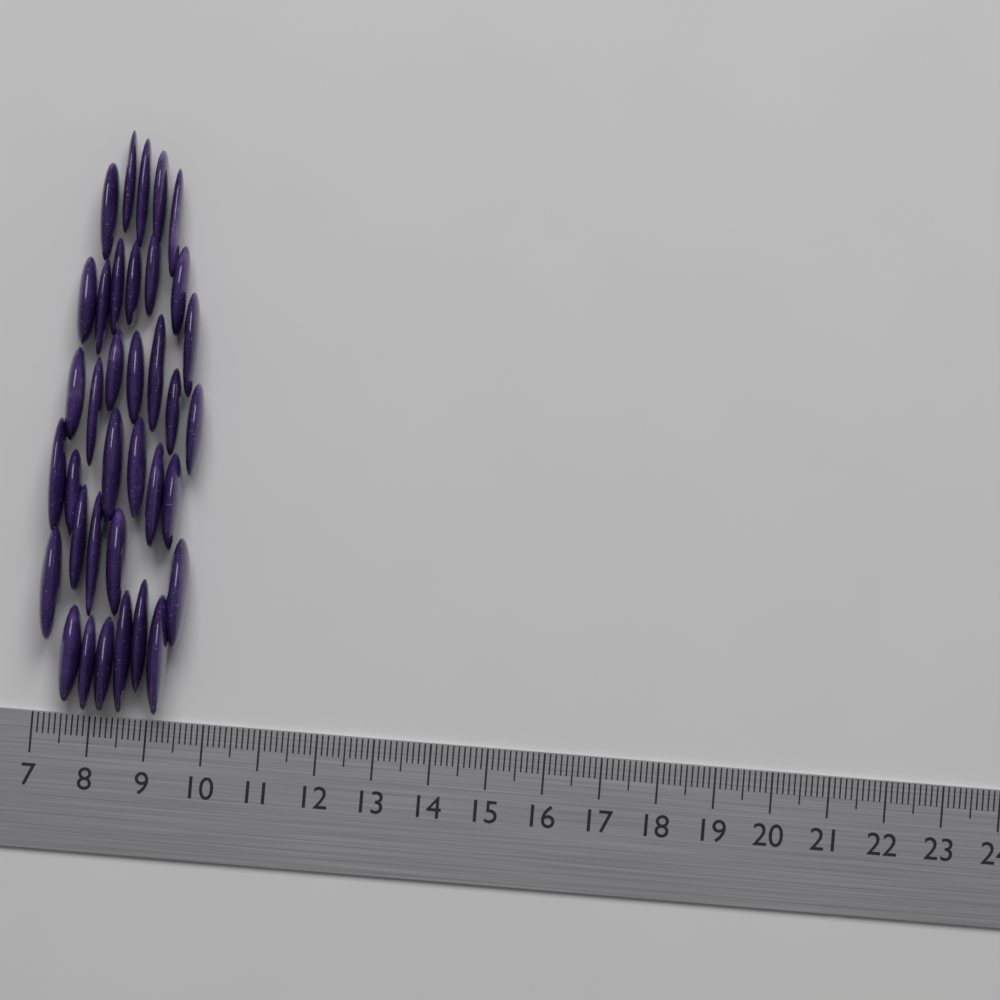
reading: 9.6 (no unit)
